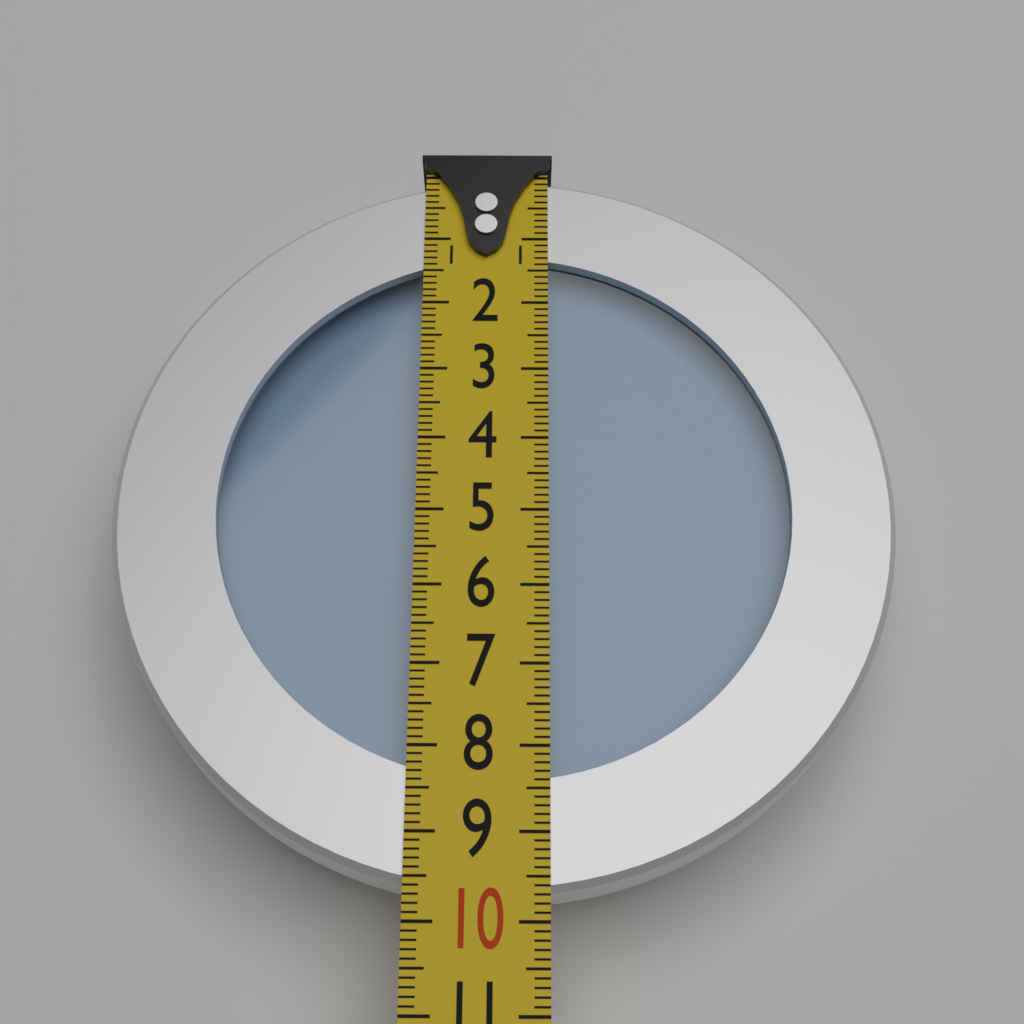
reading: 9.7 (no unit)
